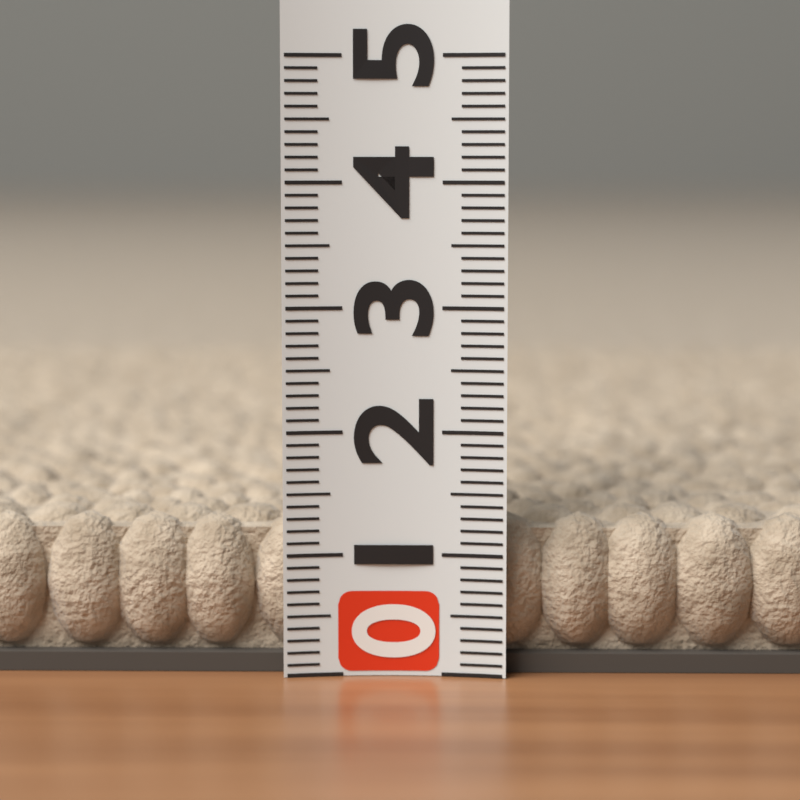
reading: 1.3 (no unit)
